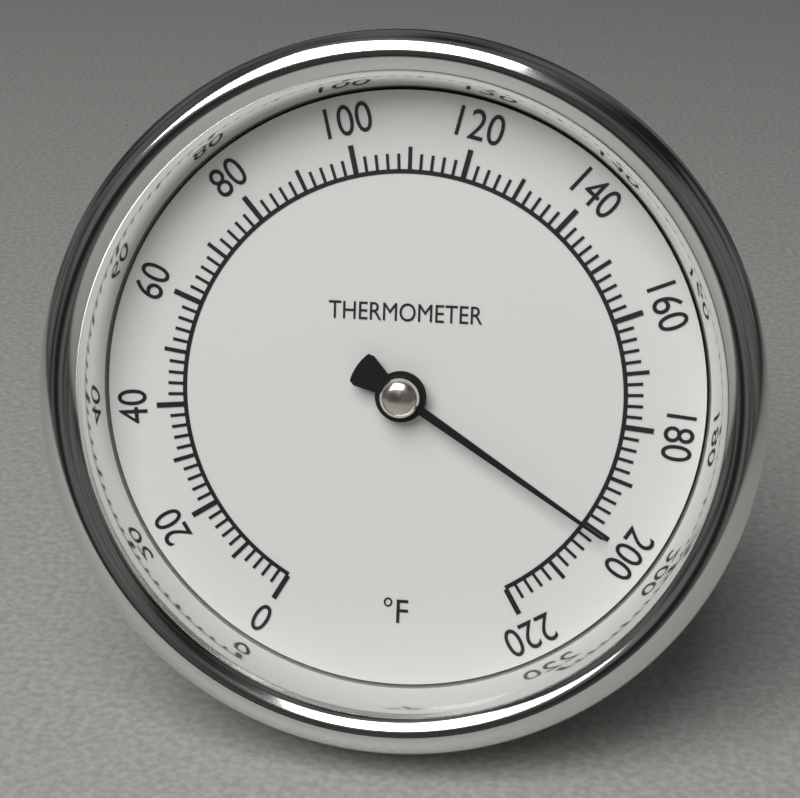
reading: 200 °F
